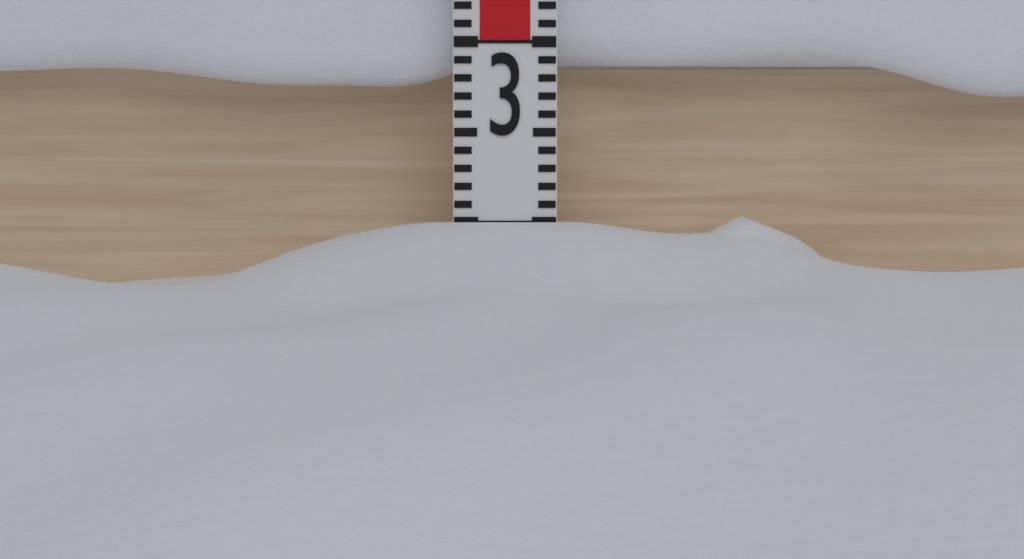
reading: 2.0 (no unit)
